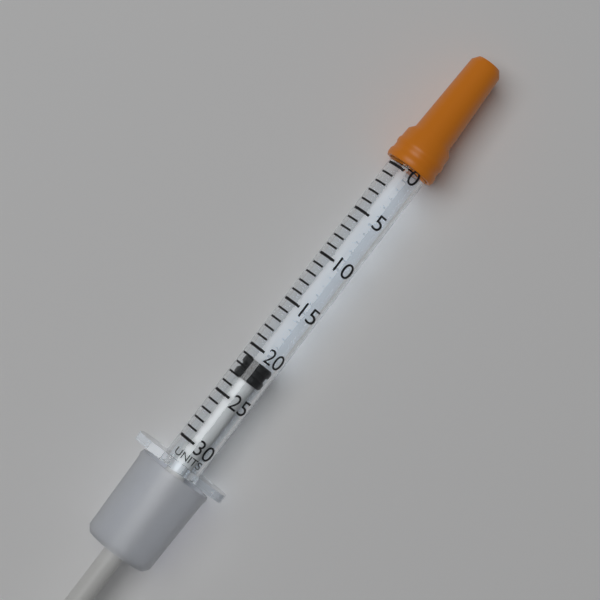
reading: 21 units
